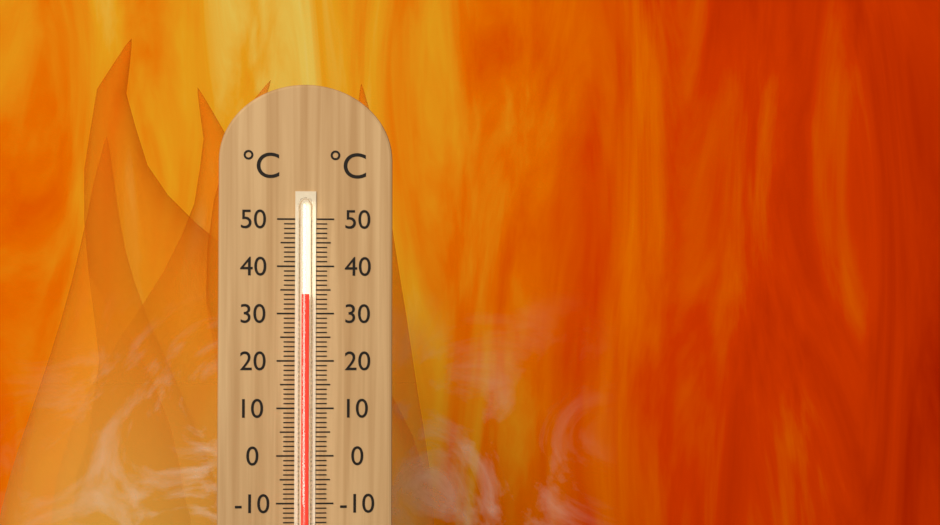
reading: 34 °C
